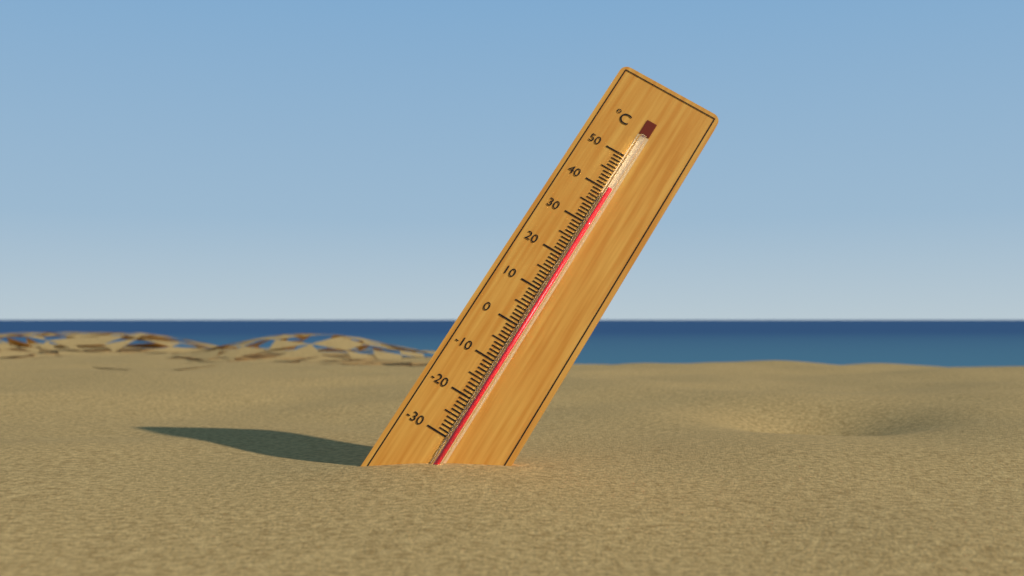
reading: 40 °C
